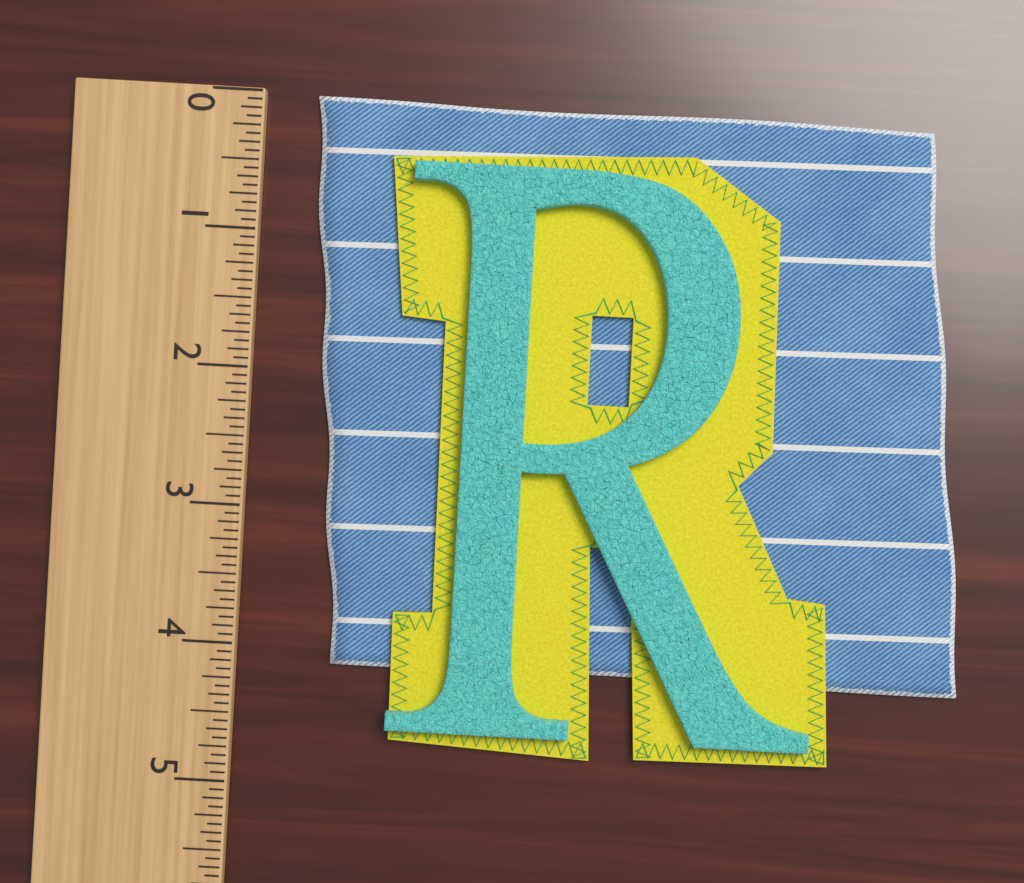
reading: 4.1250 (no unit)
